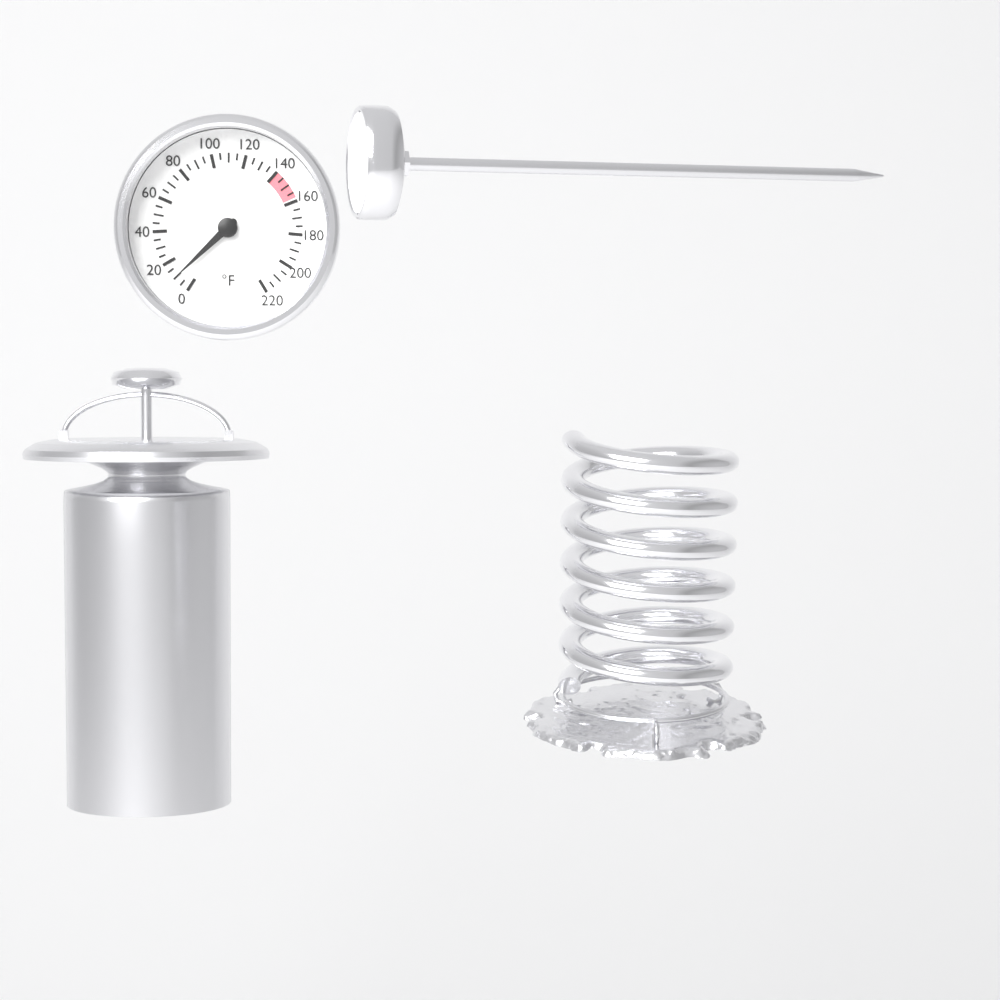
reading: 10 °F
